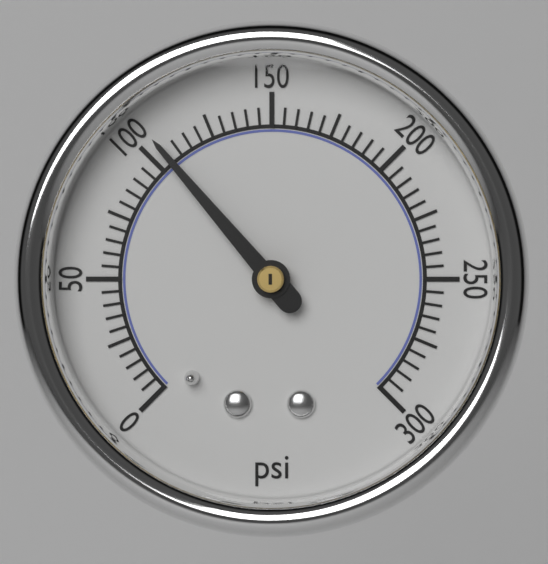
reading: 105 psi
